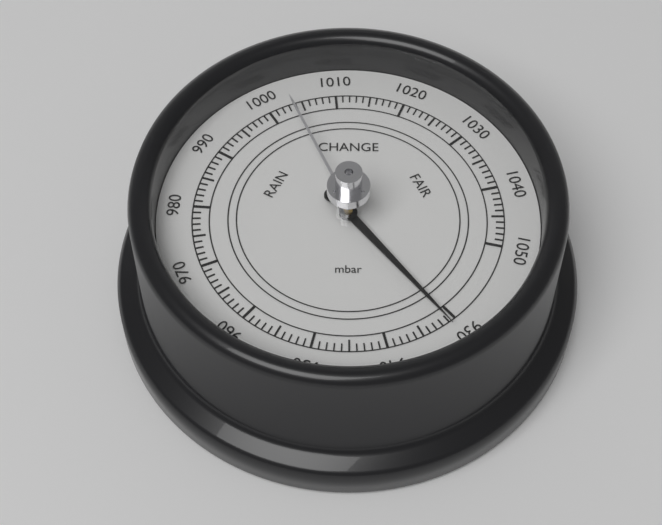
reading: 931 mbar
